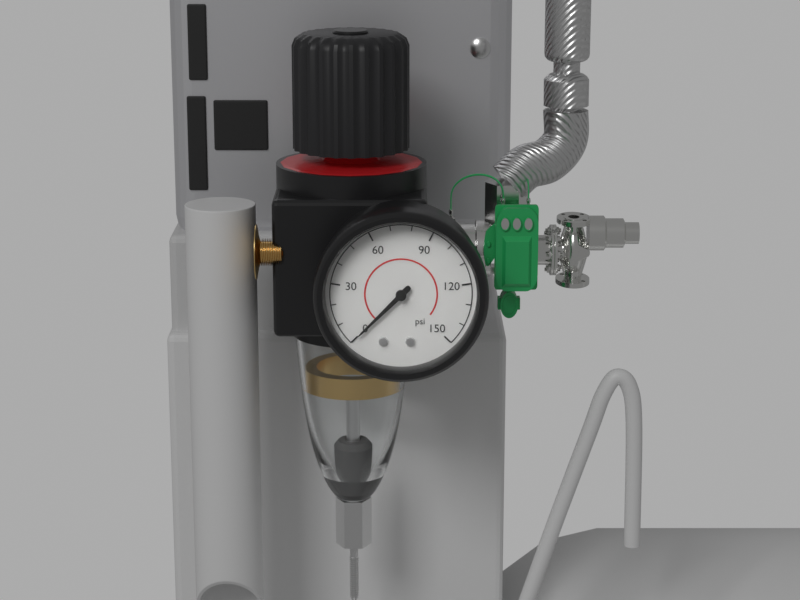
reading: 0 psi
